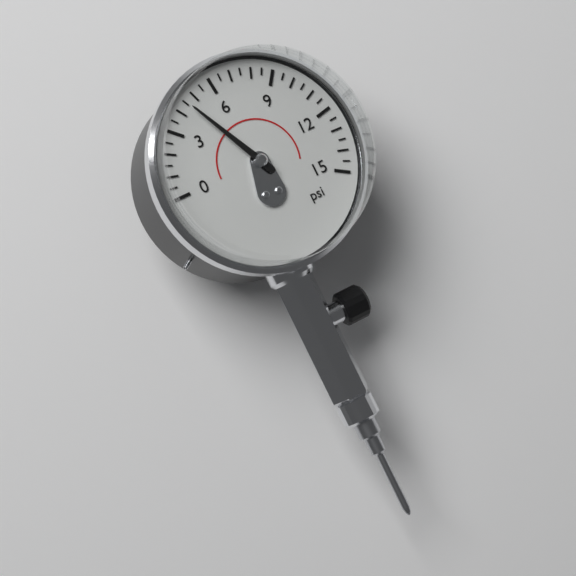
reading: 4.5 psi
